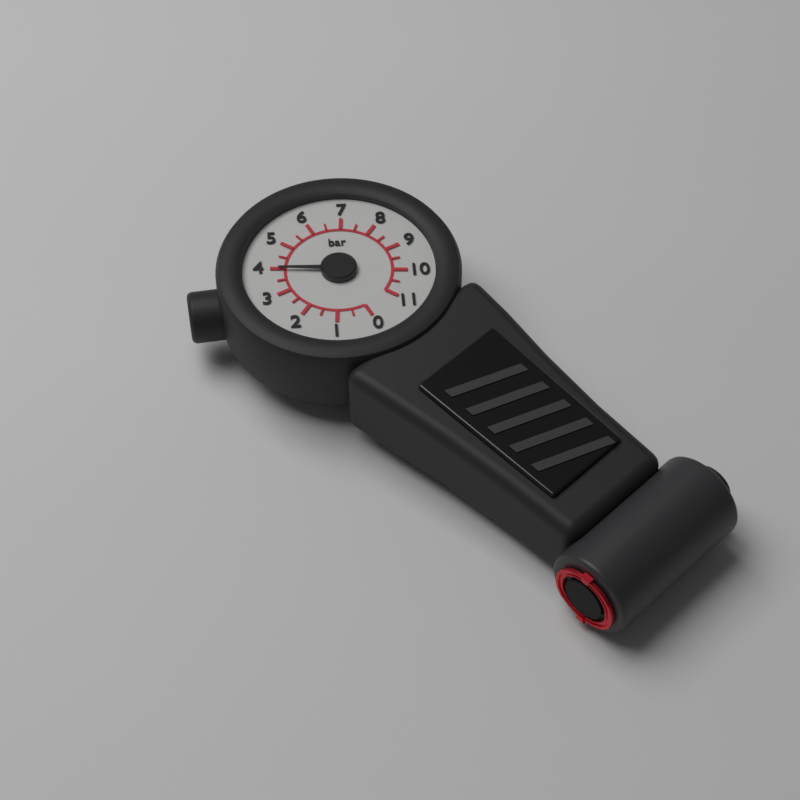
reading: 4.0 bar
